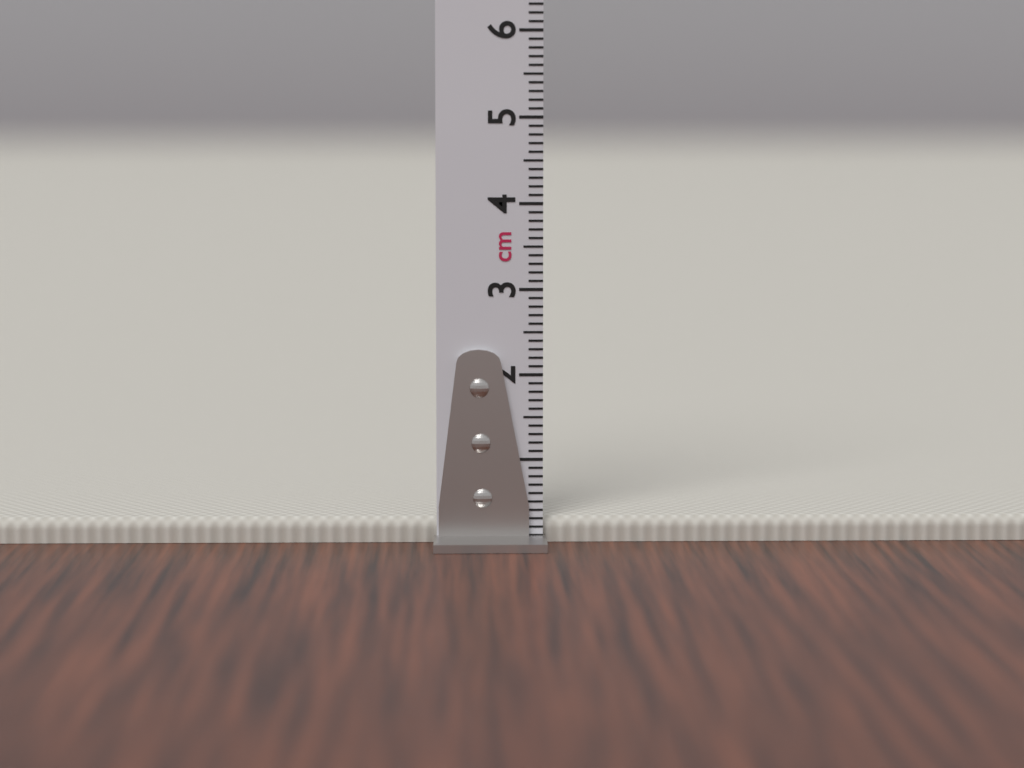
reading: 0.3 cm
